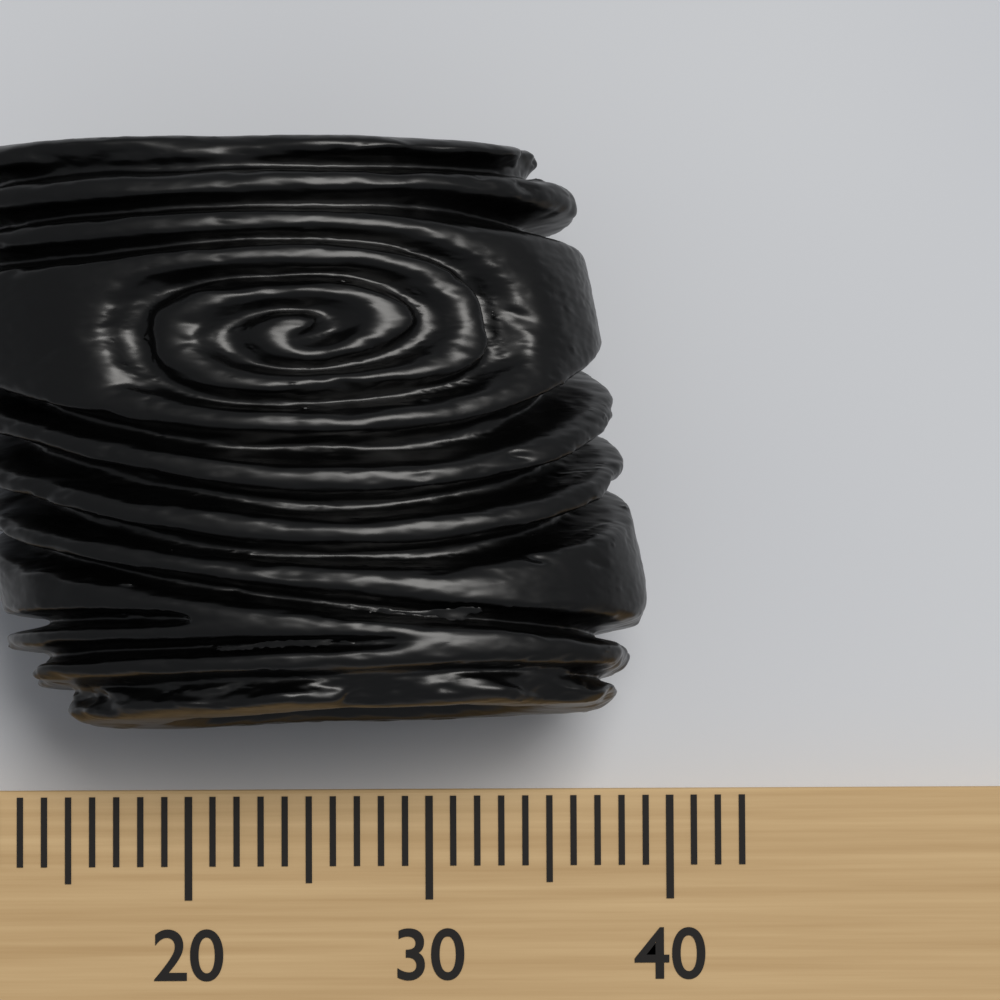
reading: 39 mm
